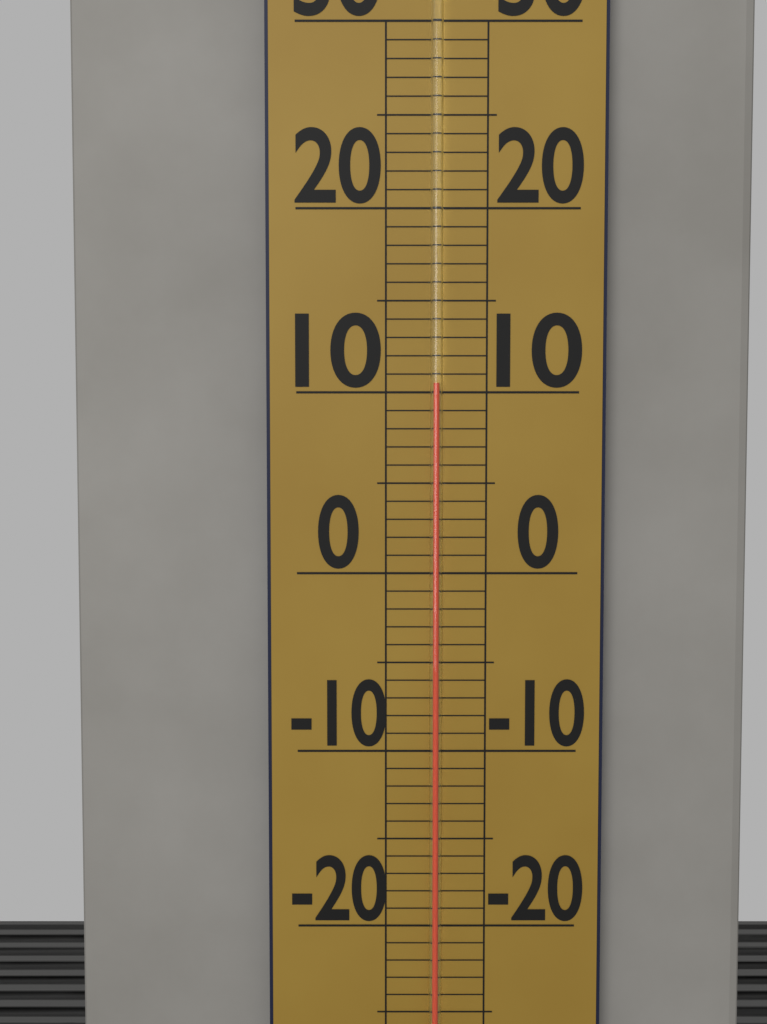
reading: 10.5 (no unit)
